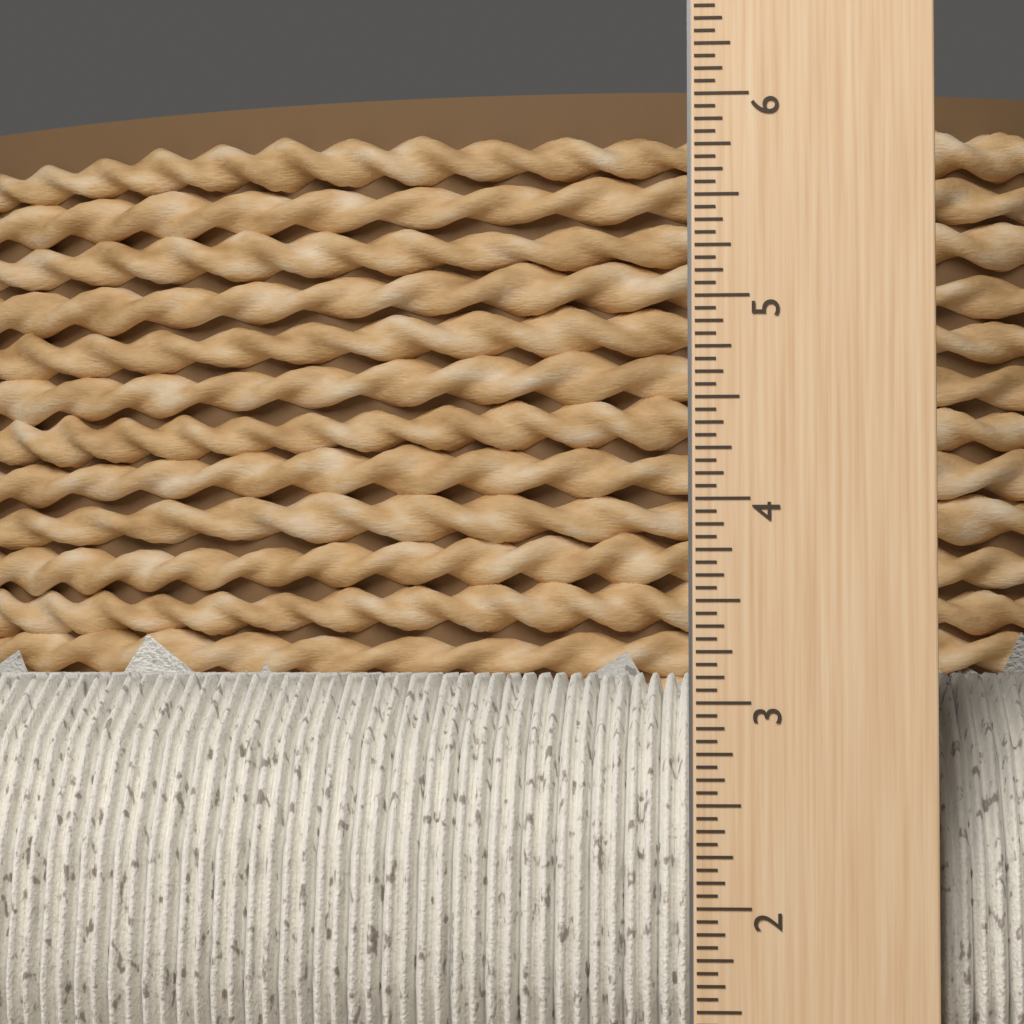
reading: 3.3750 inch
